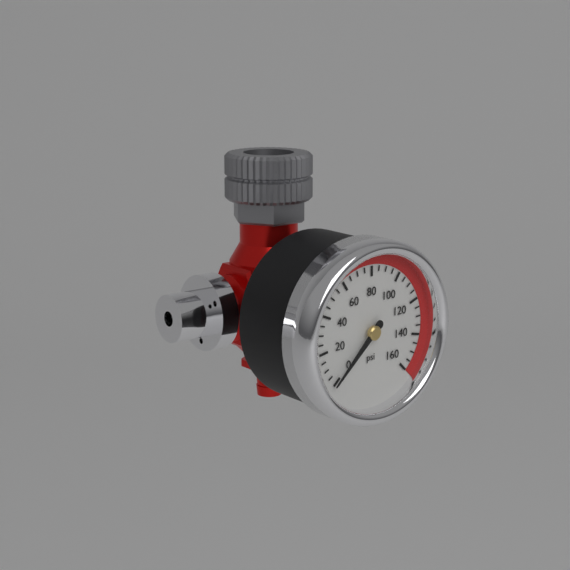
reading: 0 psi
